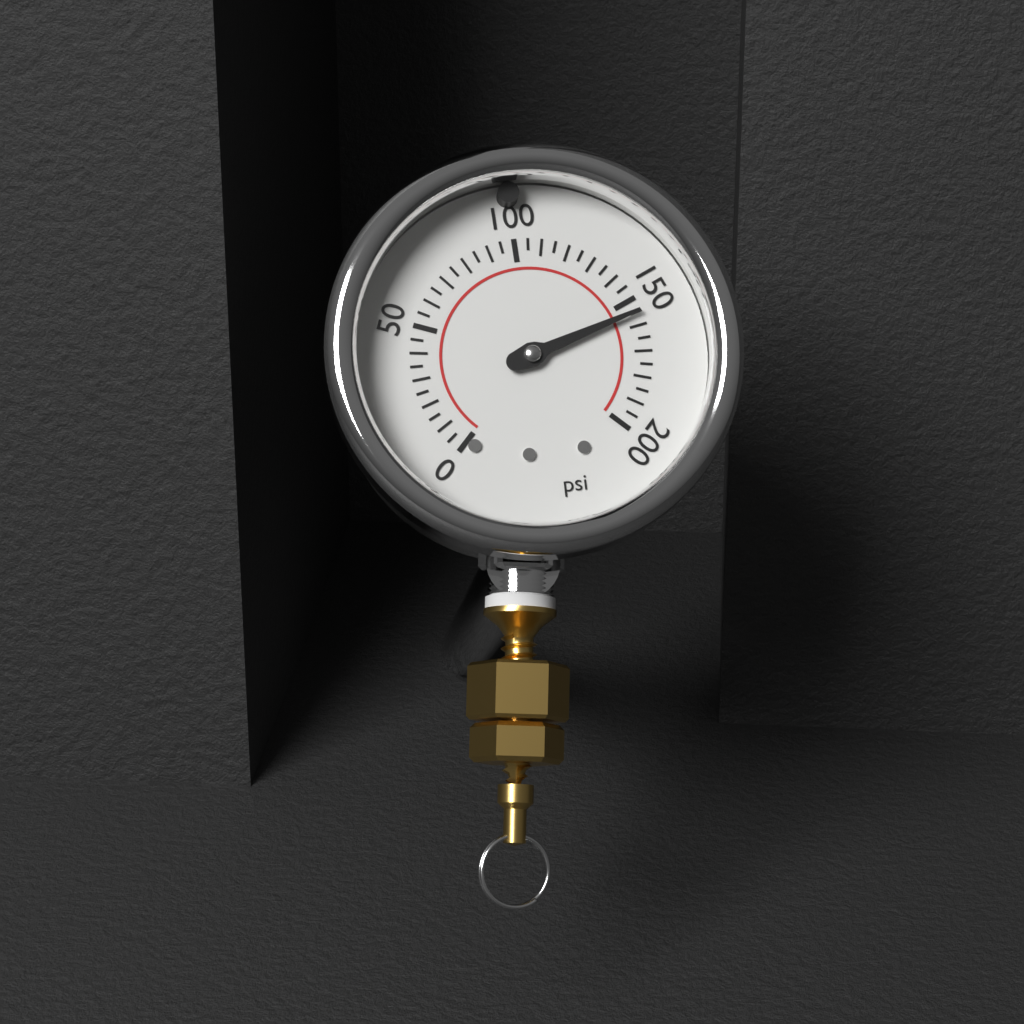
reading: 155 psi
